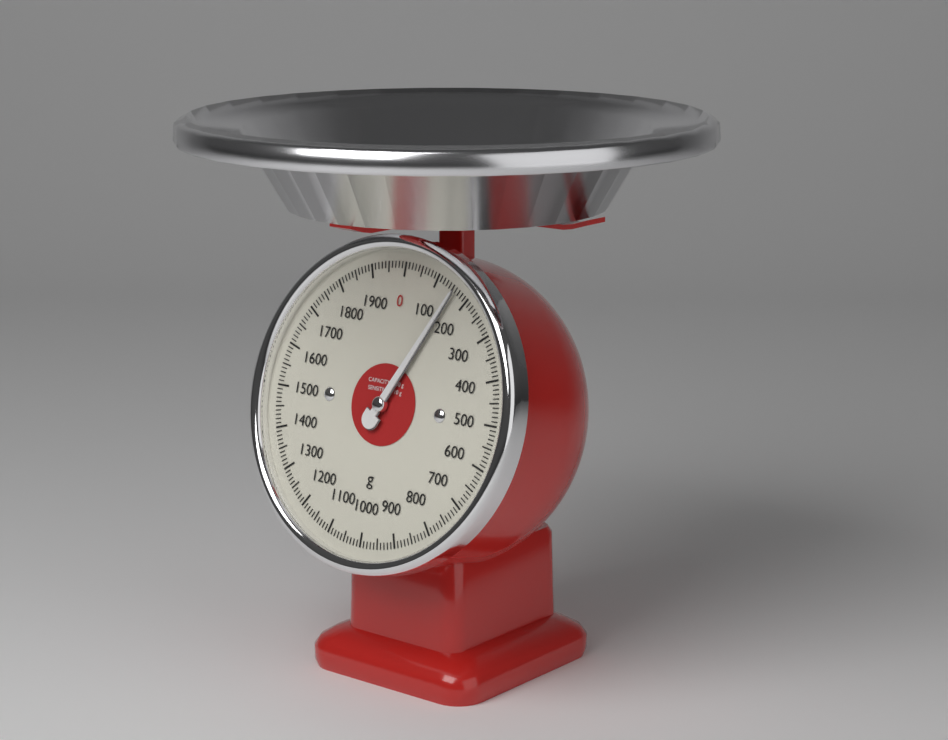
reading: 160 g
